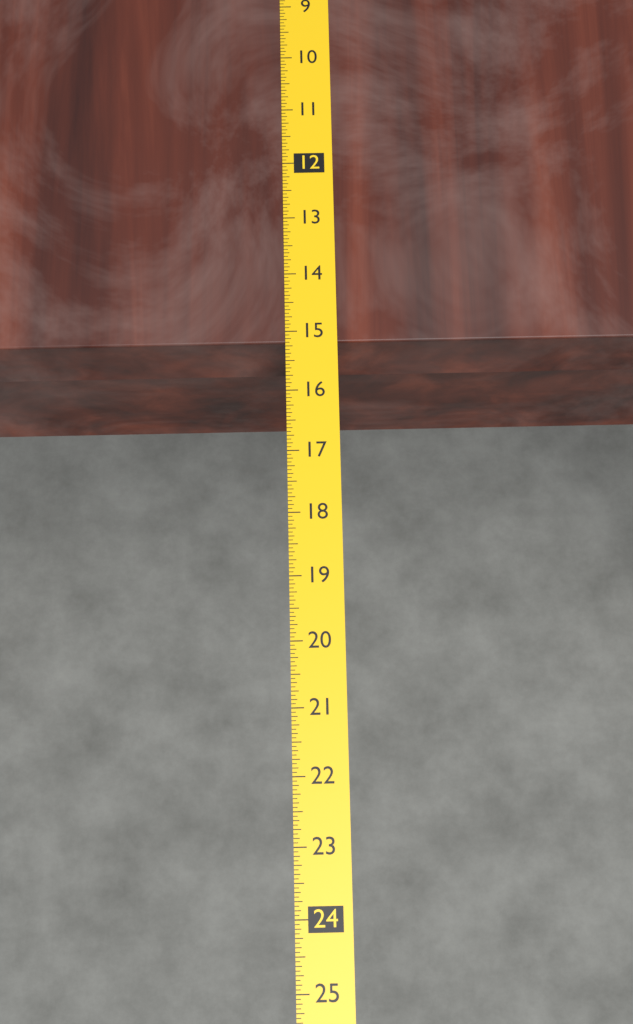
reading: 15.1875 (no unit)
